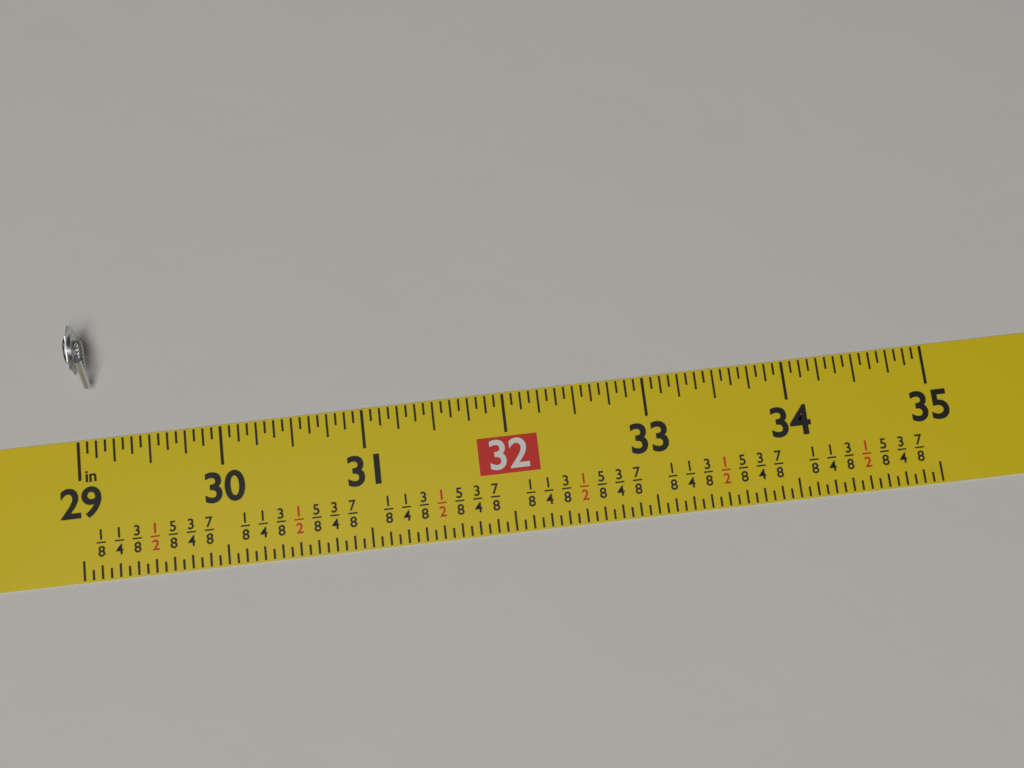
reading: 29.1250 in
